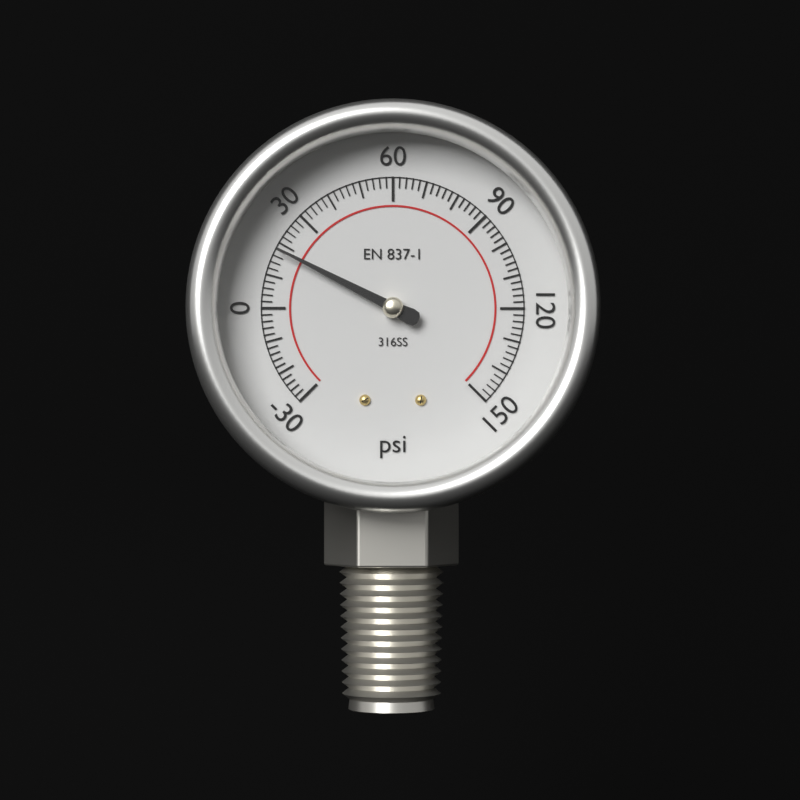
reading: 18 psi
